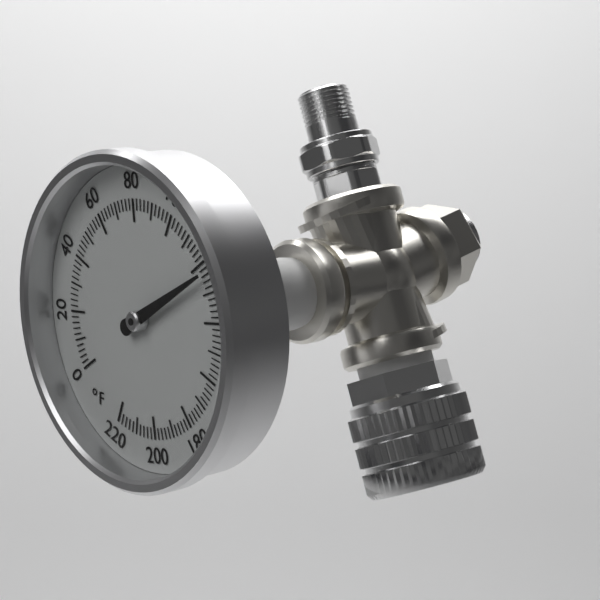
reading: 124 °F
